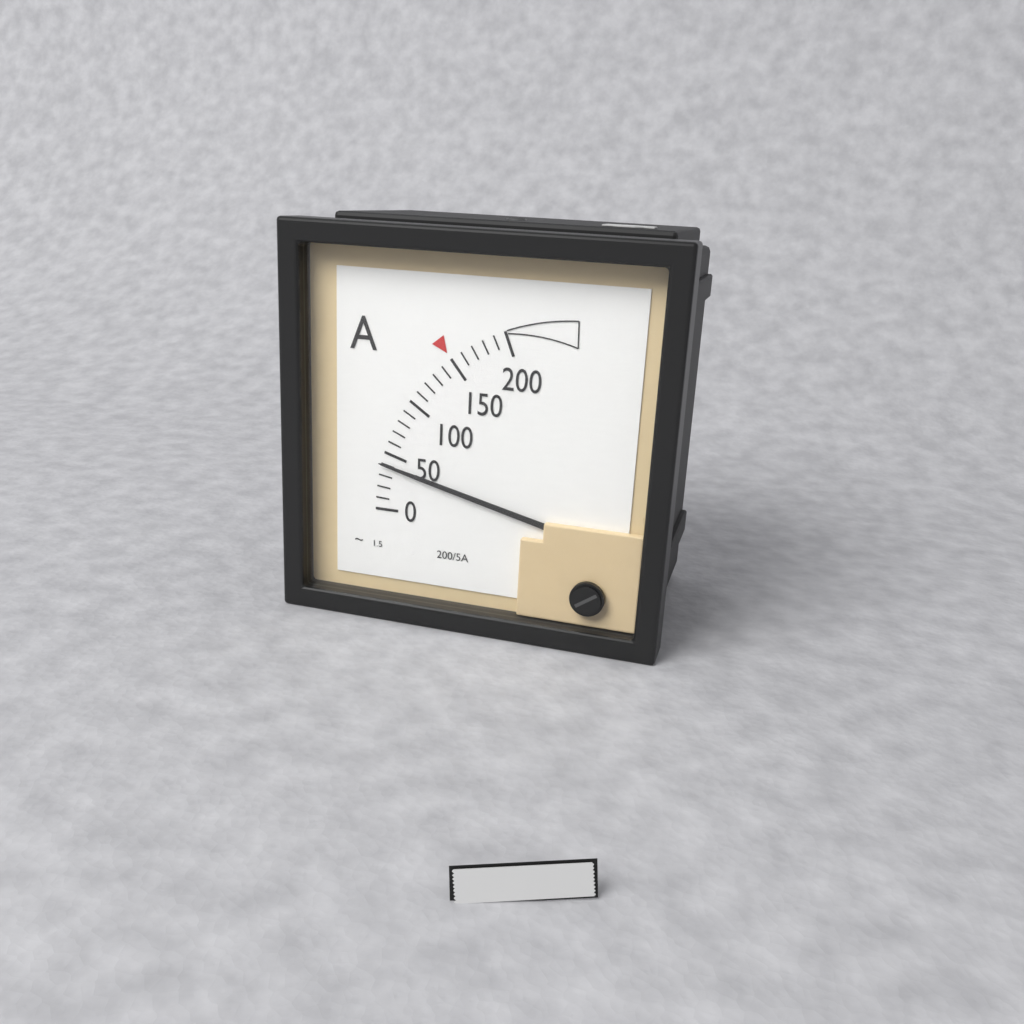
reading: 40 A
